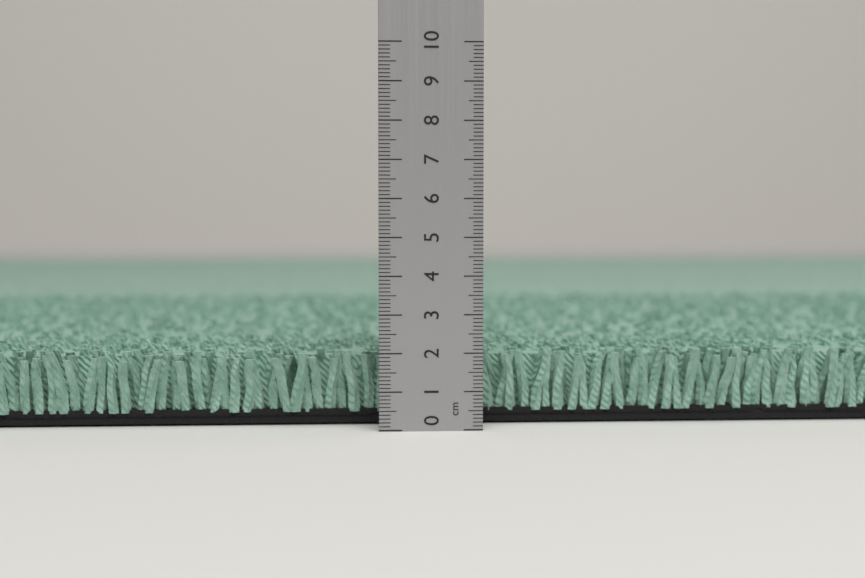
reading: 2.0 cm
